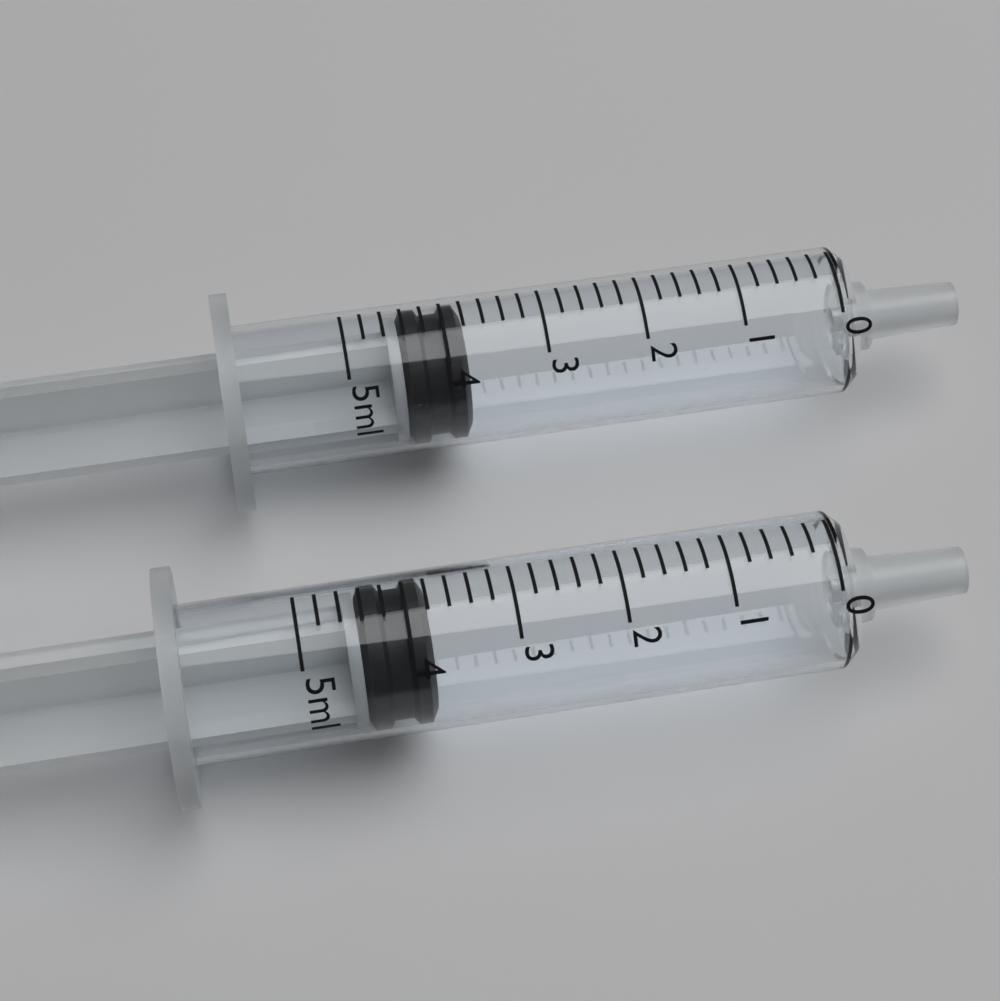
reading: 3.8 ml
